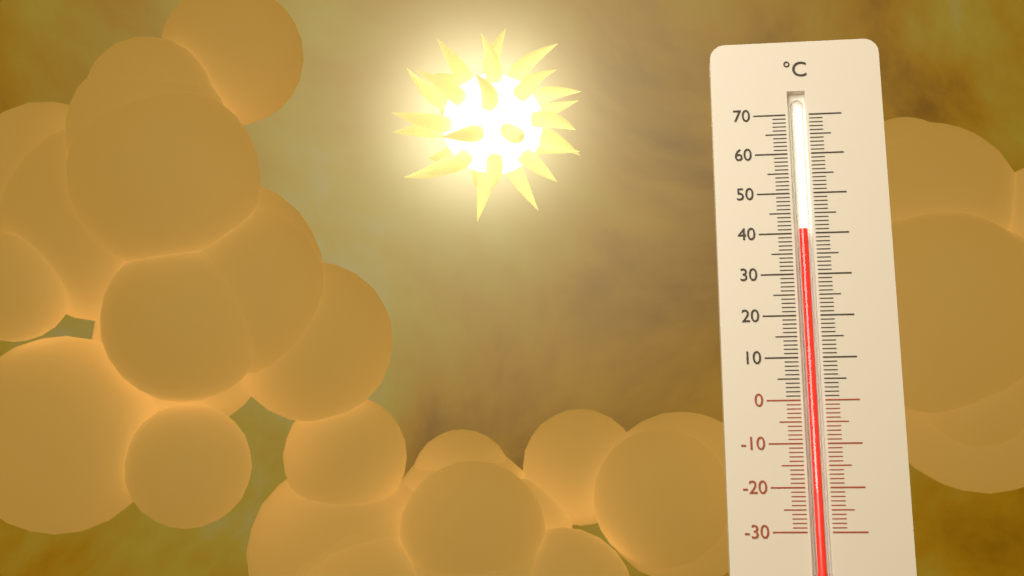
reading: 41 °C
